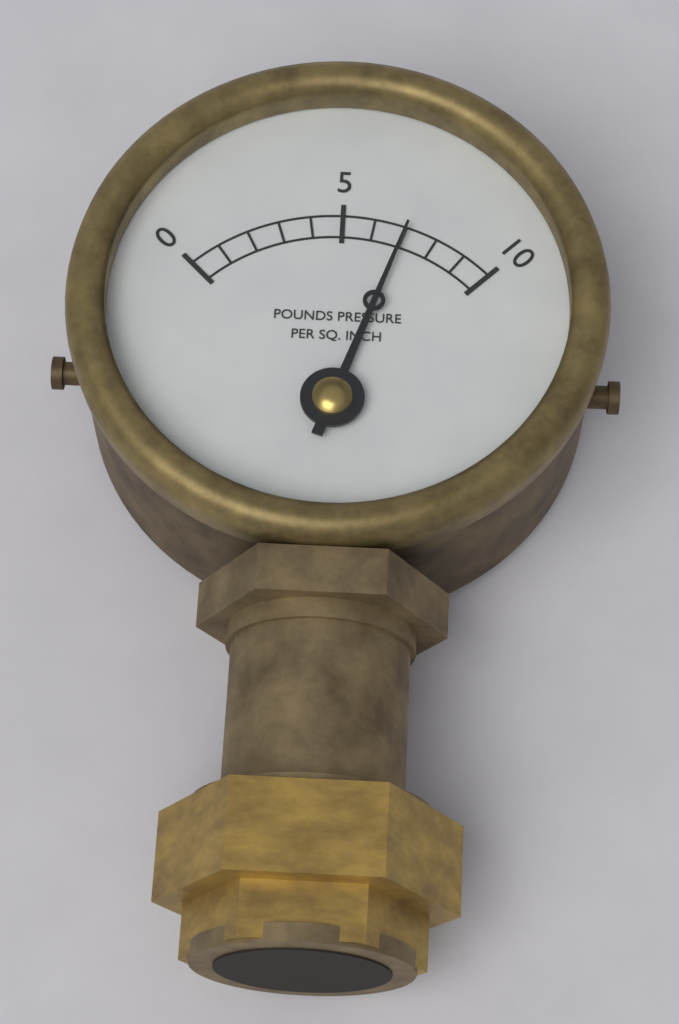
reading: 7 psi
